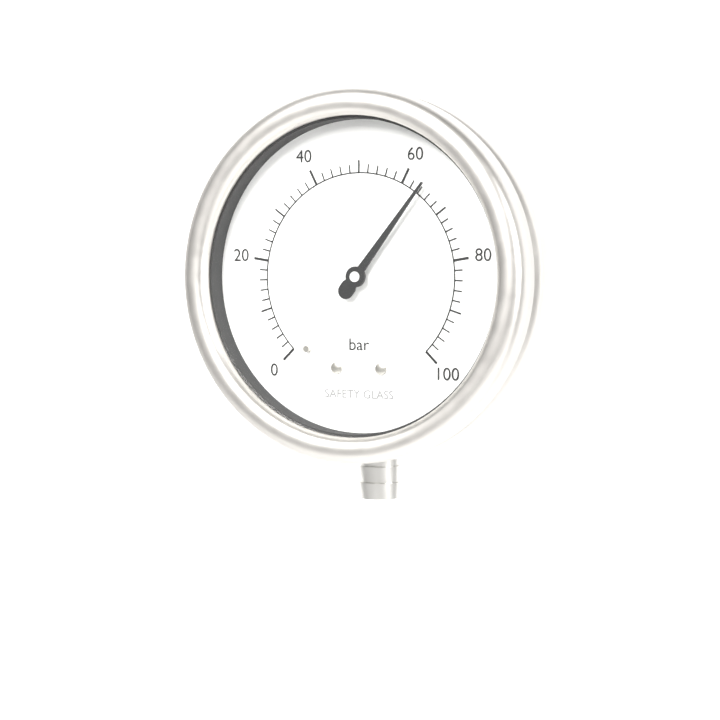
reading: 64 bar
